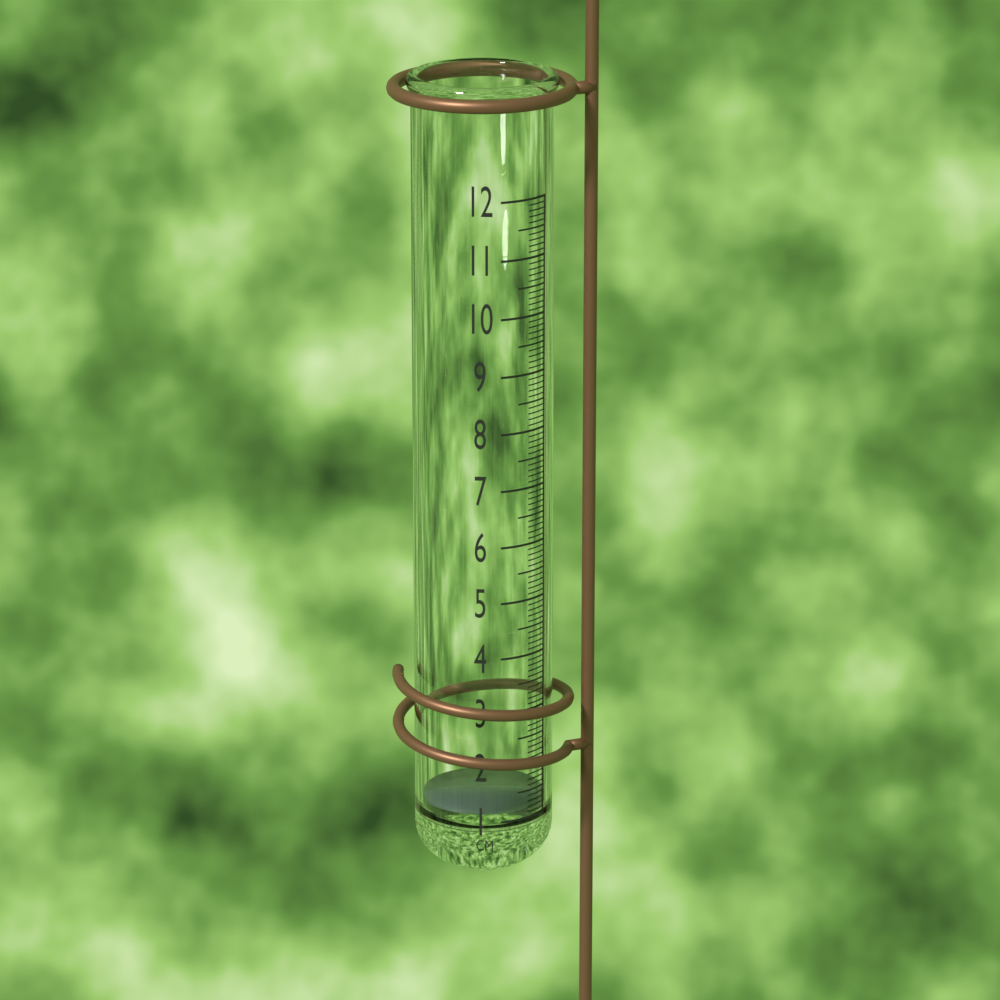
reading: 1.2 cm
